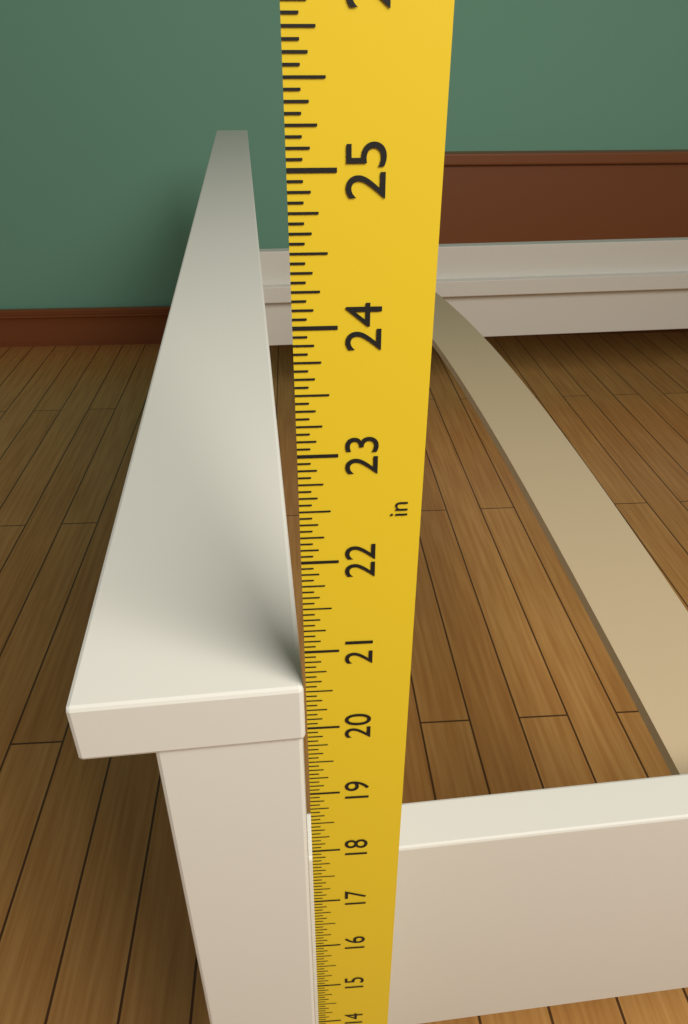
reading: 20.5625 in
